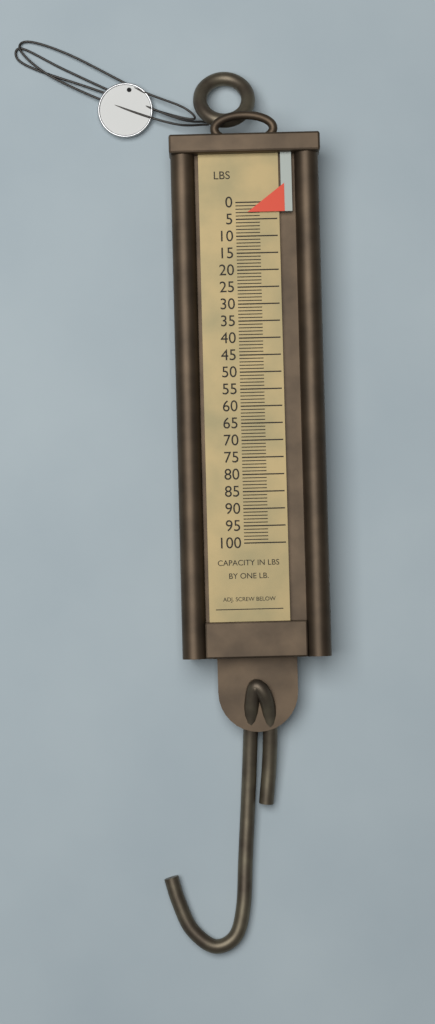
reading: 3 lb
